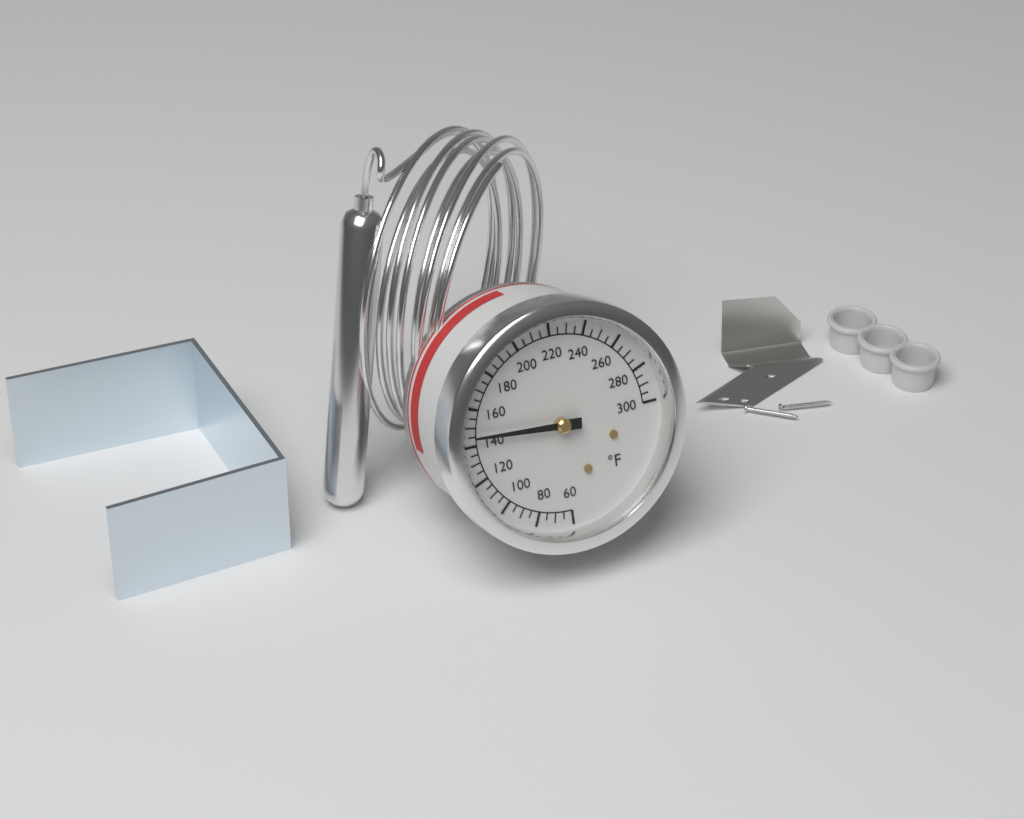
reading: 145 °F
